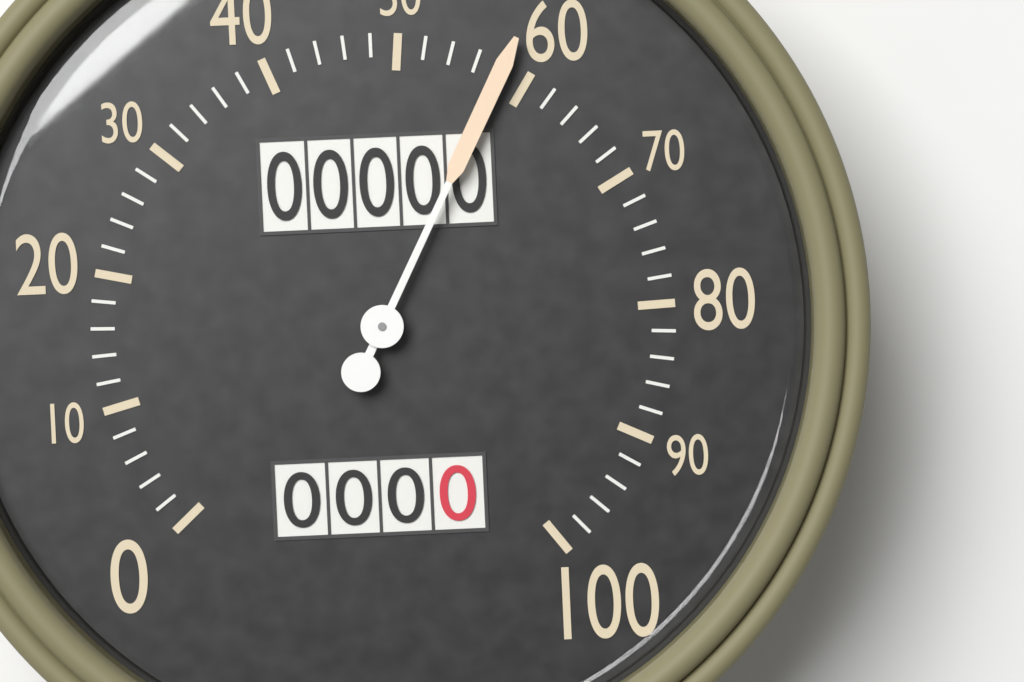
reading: 58 (no unit)
